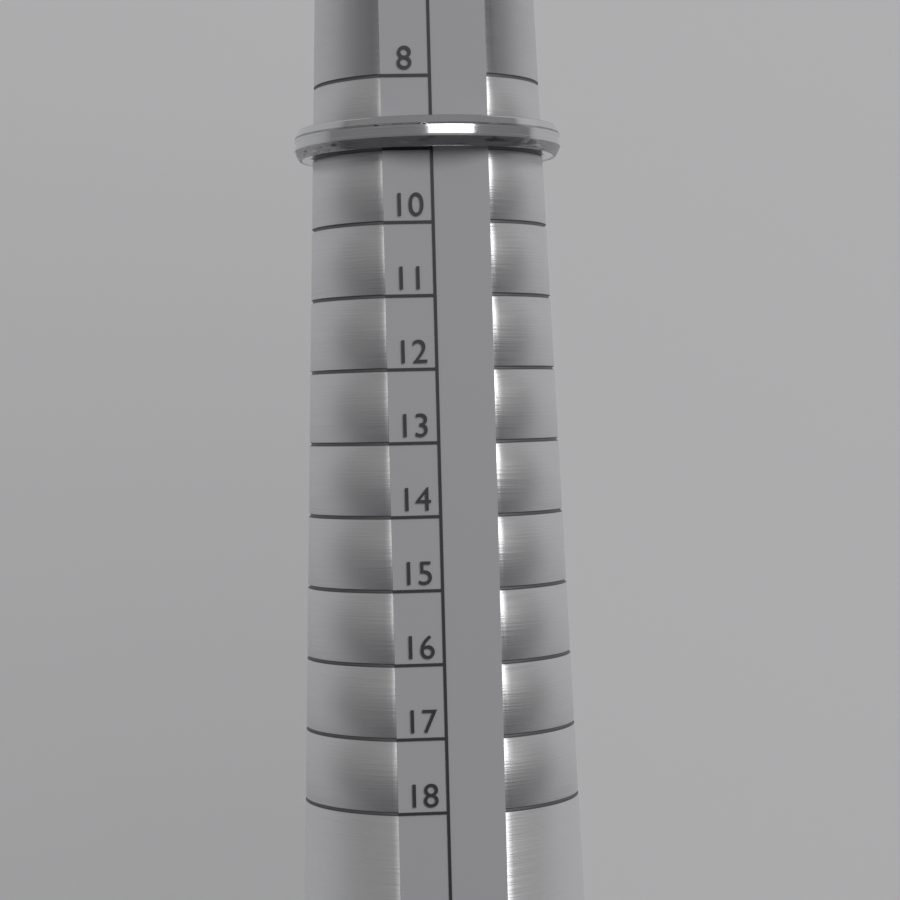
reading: 9 (no unit)
